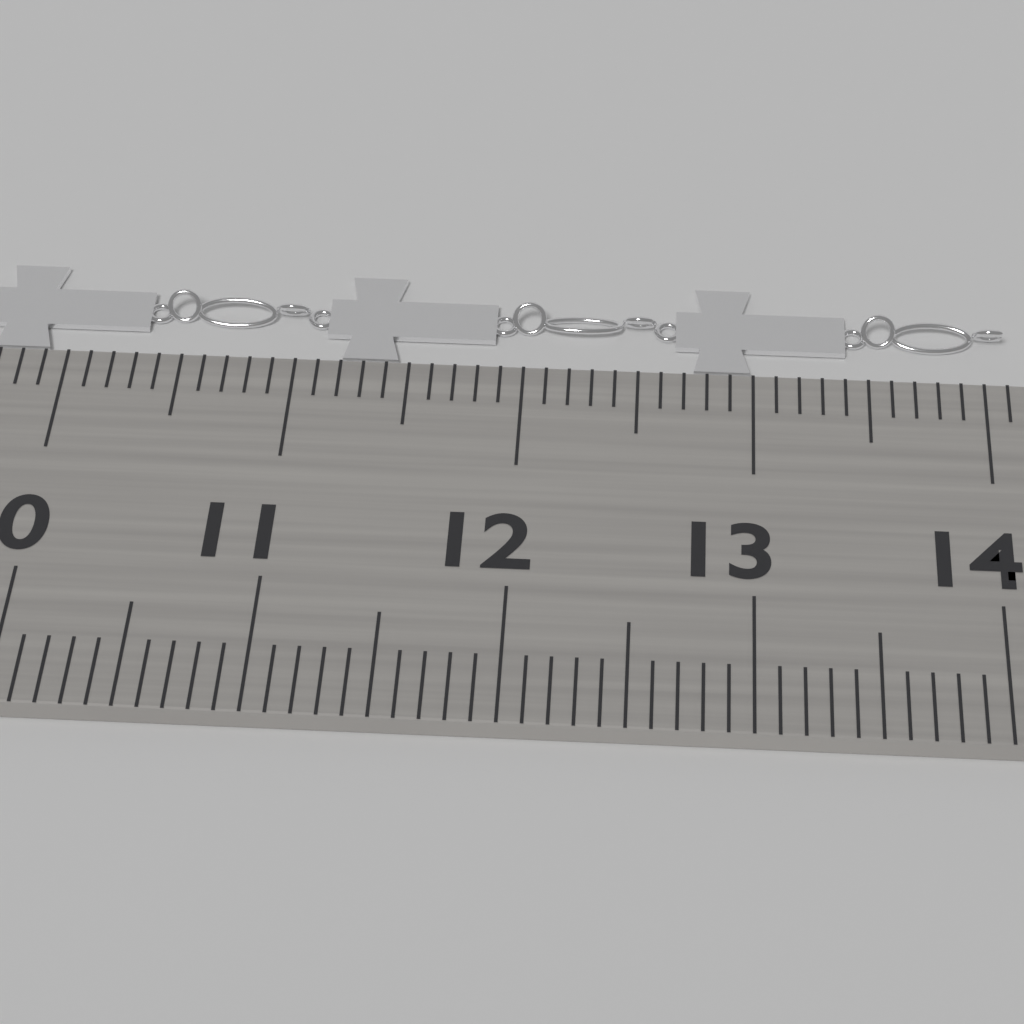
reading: 14.1 cm
